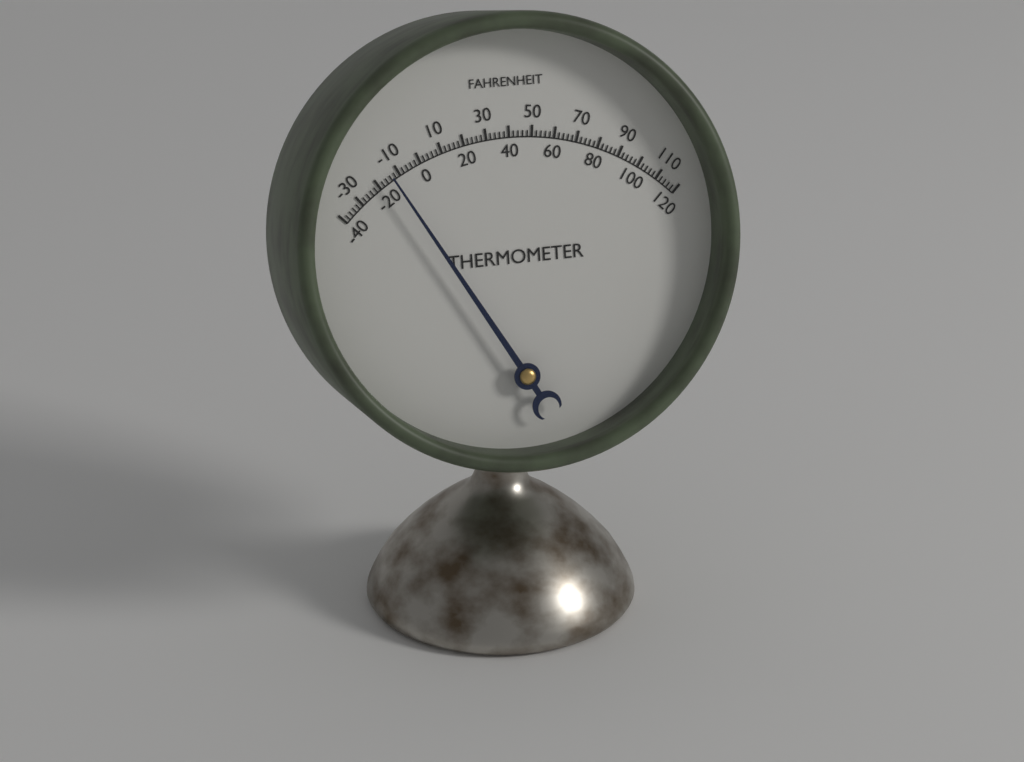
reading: -14 °F
